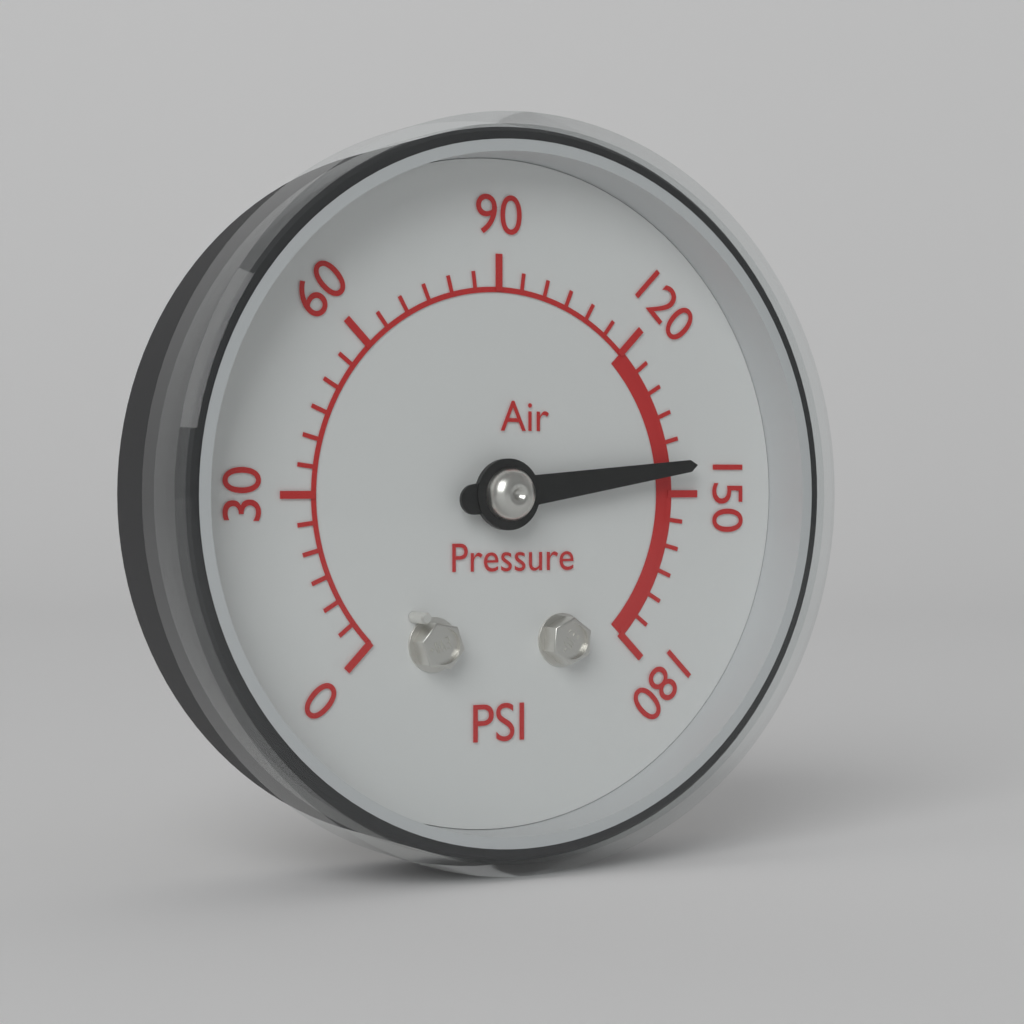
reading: 145 psi
